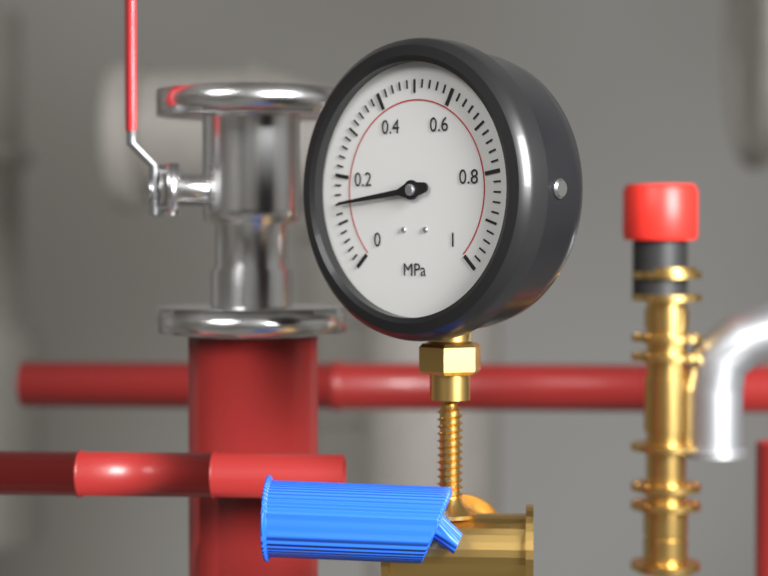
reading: 0.14 MPa
